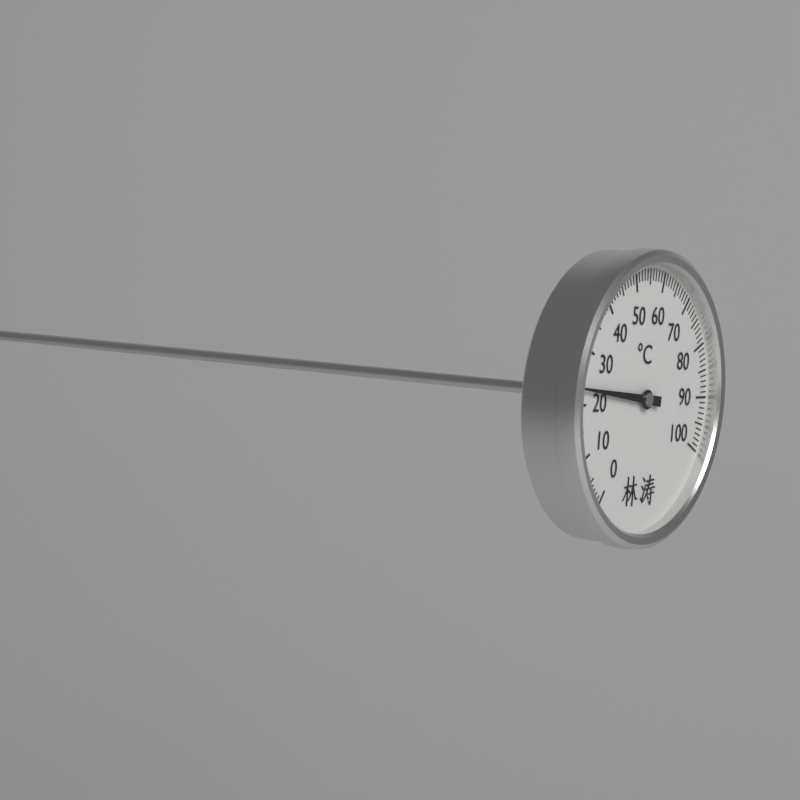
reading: 23 °C
